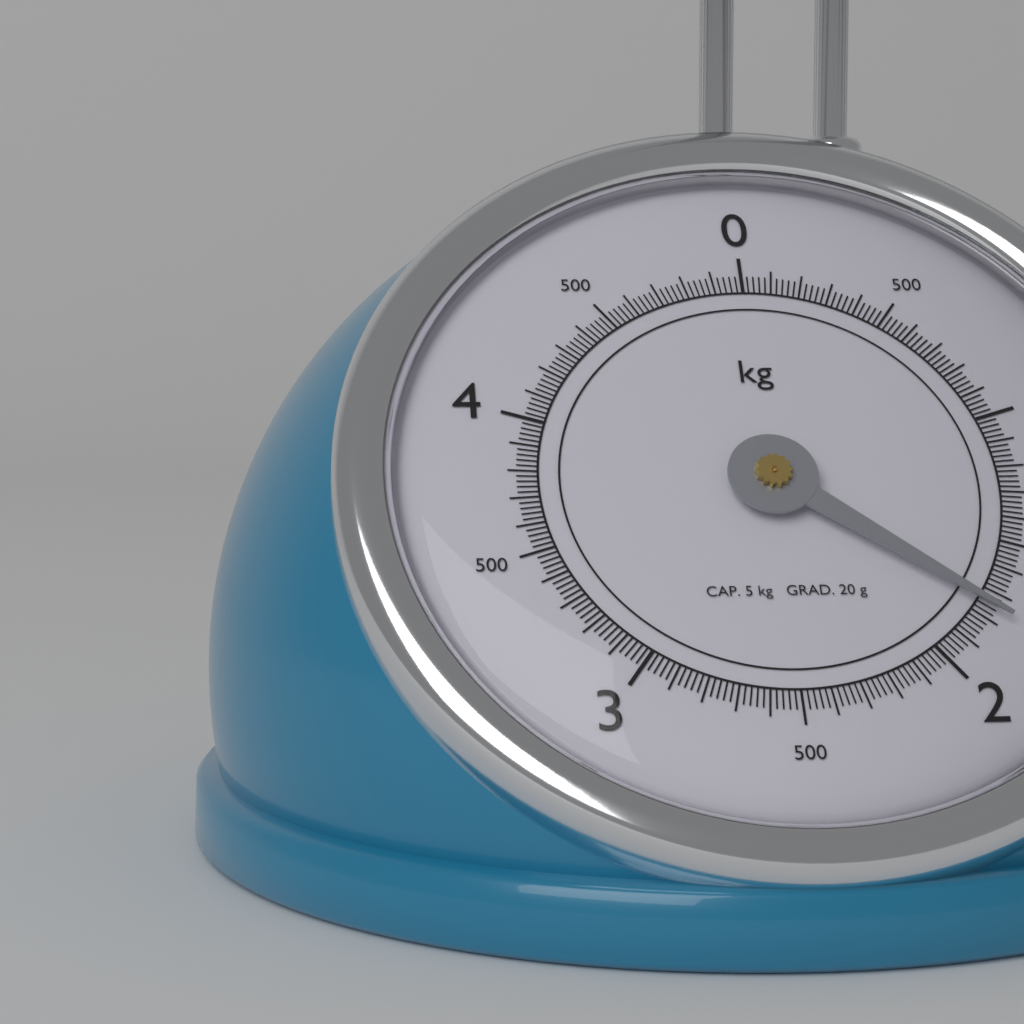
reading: 1.76 kg
